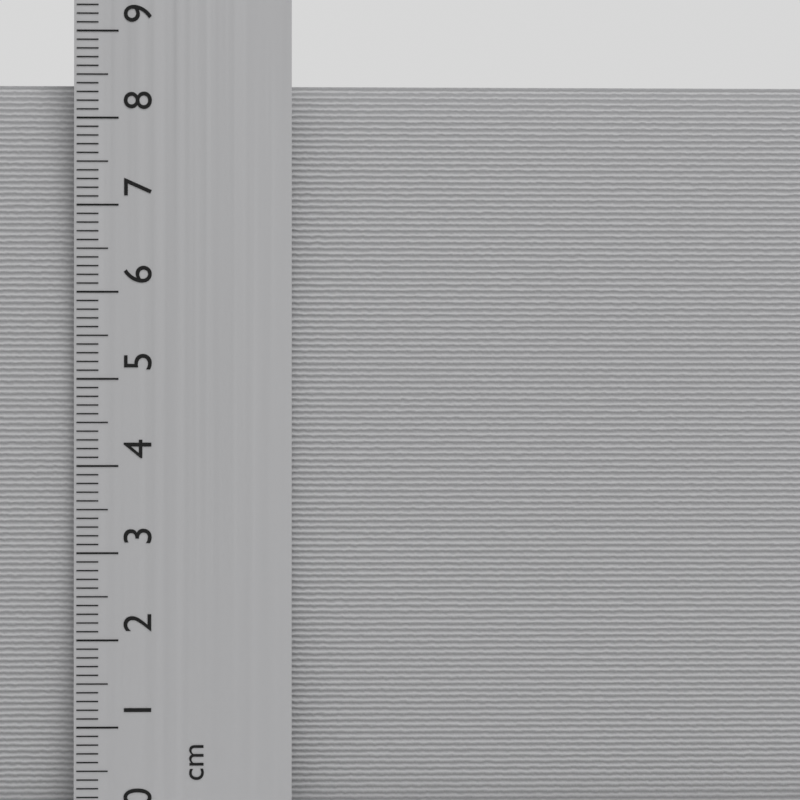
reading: 8.4 cm
